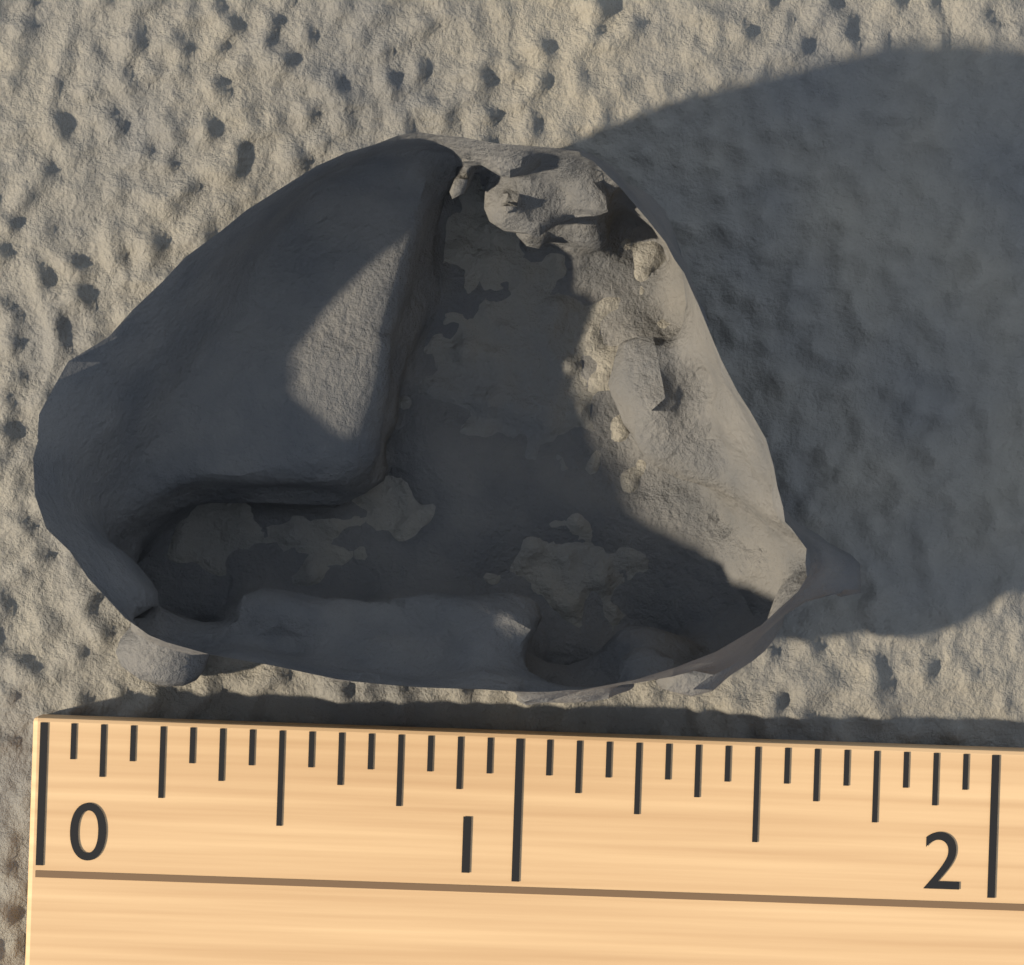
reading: 1.6875 (no unit)
